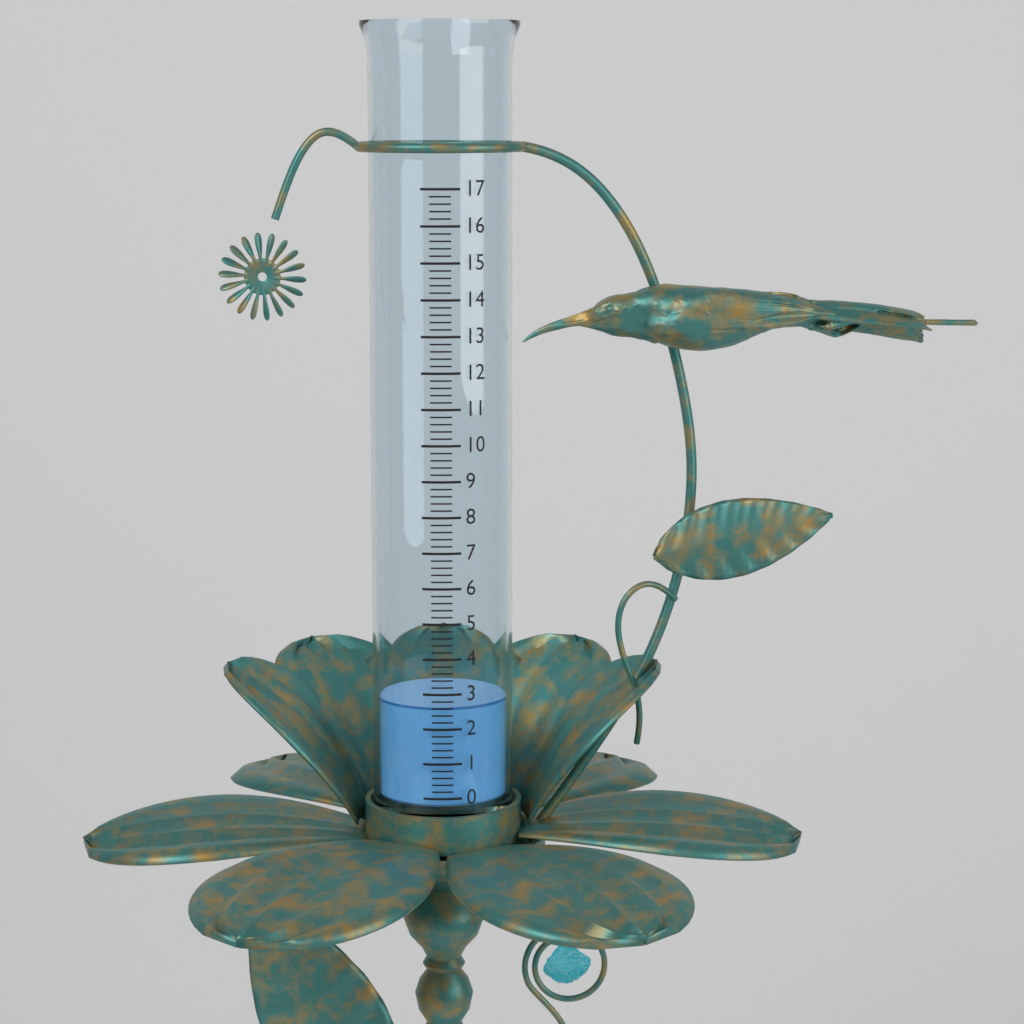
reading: 2.6 (no unit)
